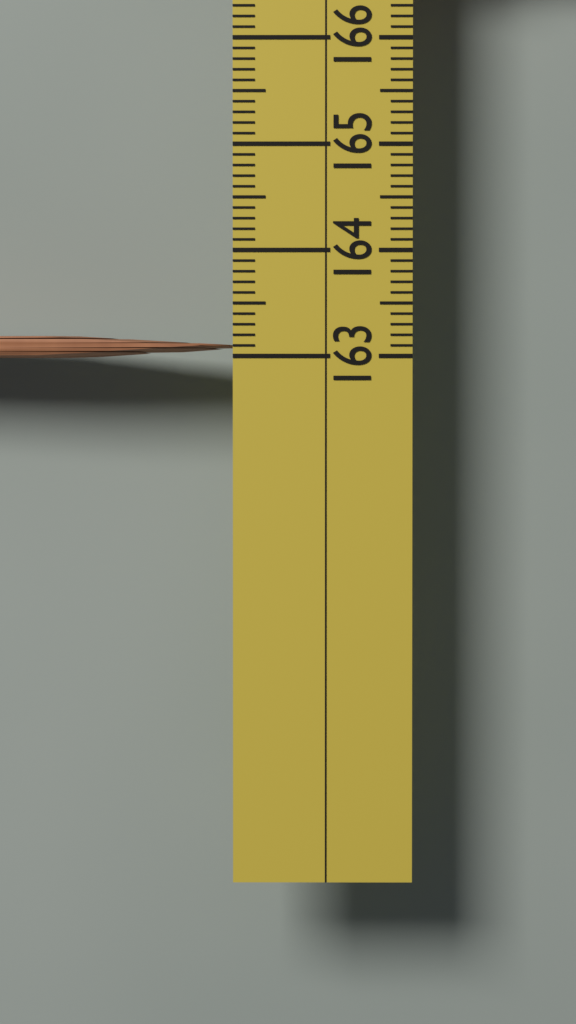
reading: 163.2 (no unit)
